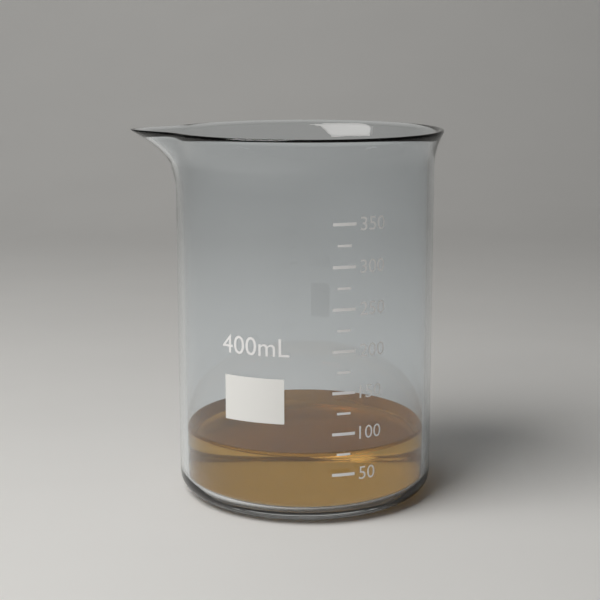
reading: 75 mL
